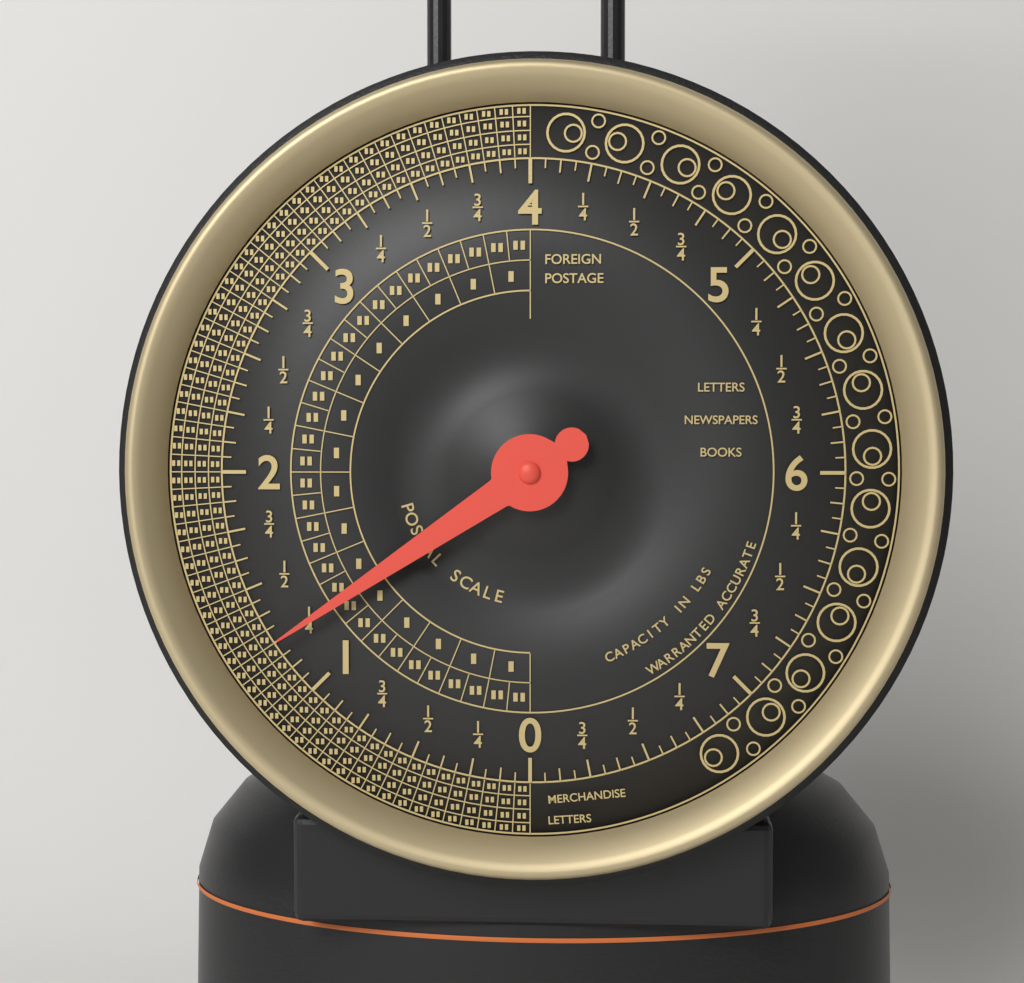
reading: 1.2500 lbs
